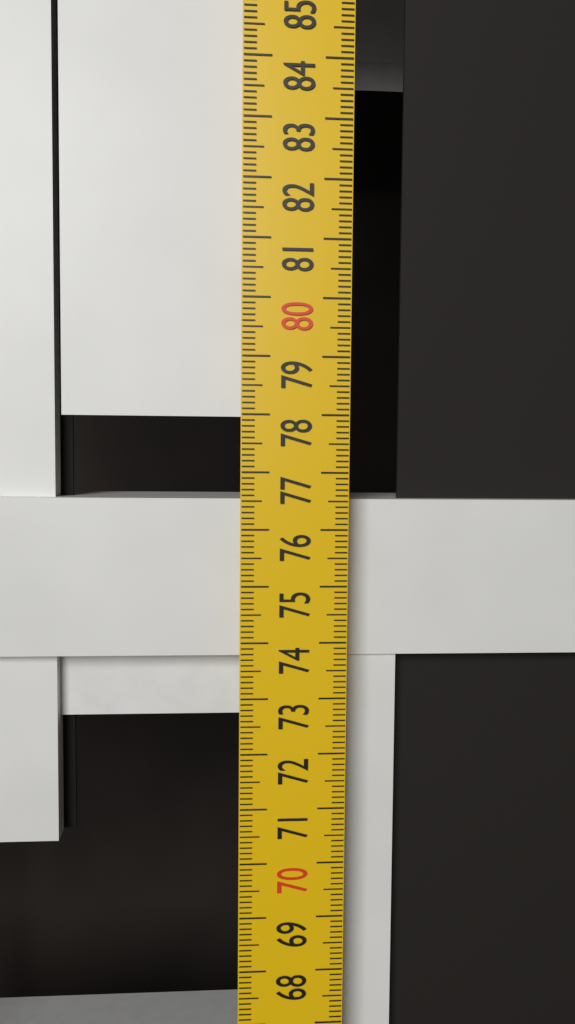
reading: 76.5 cm
